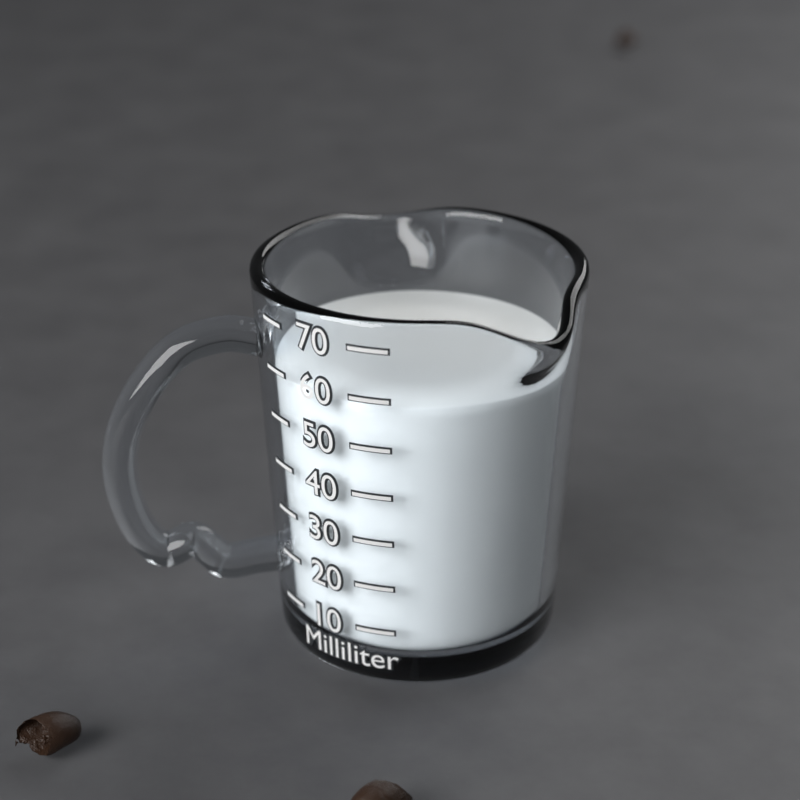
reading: 58 ml
